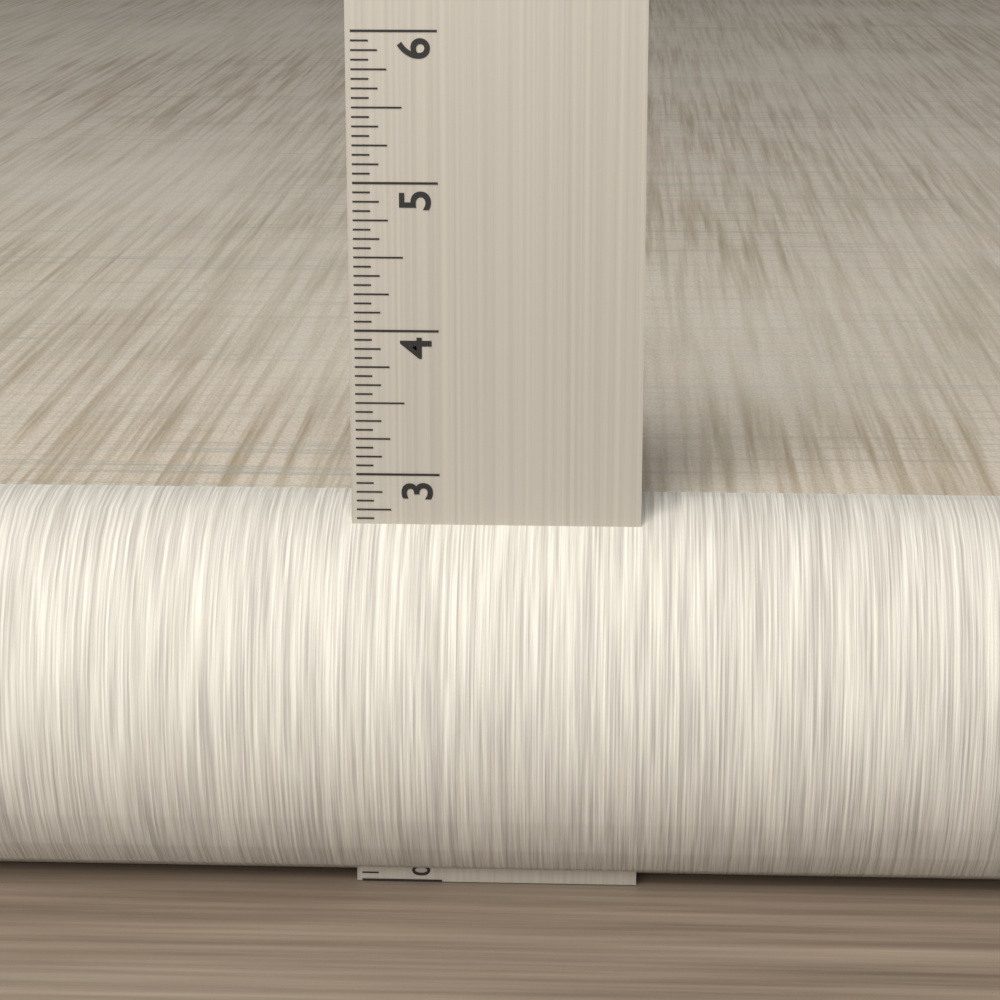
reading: 2.7500 in
